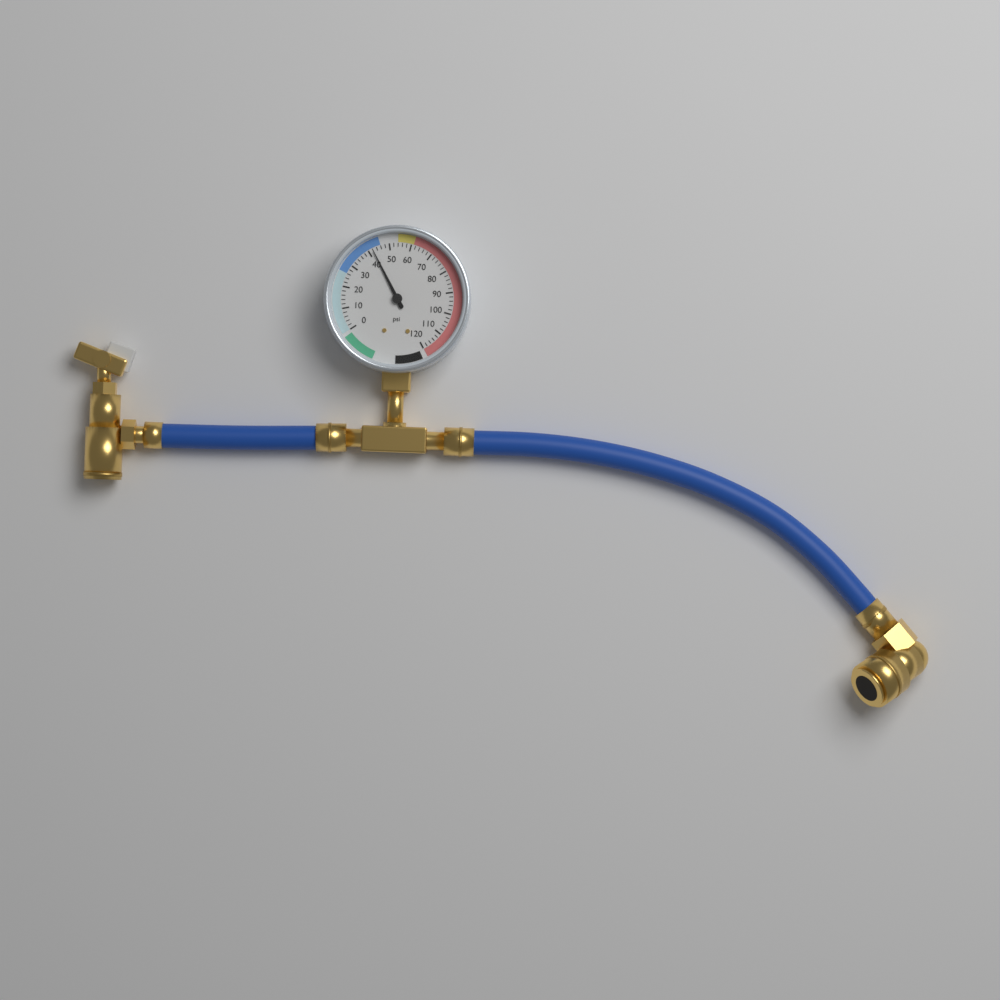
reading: 42 psi
